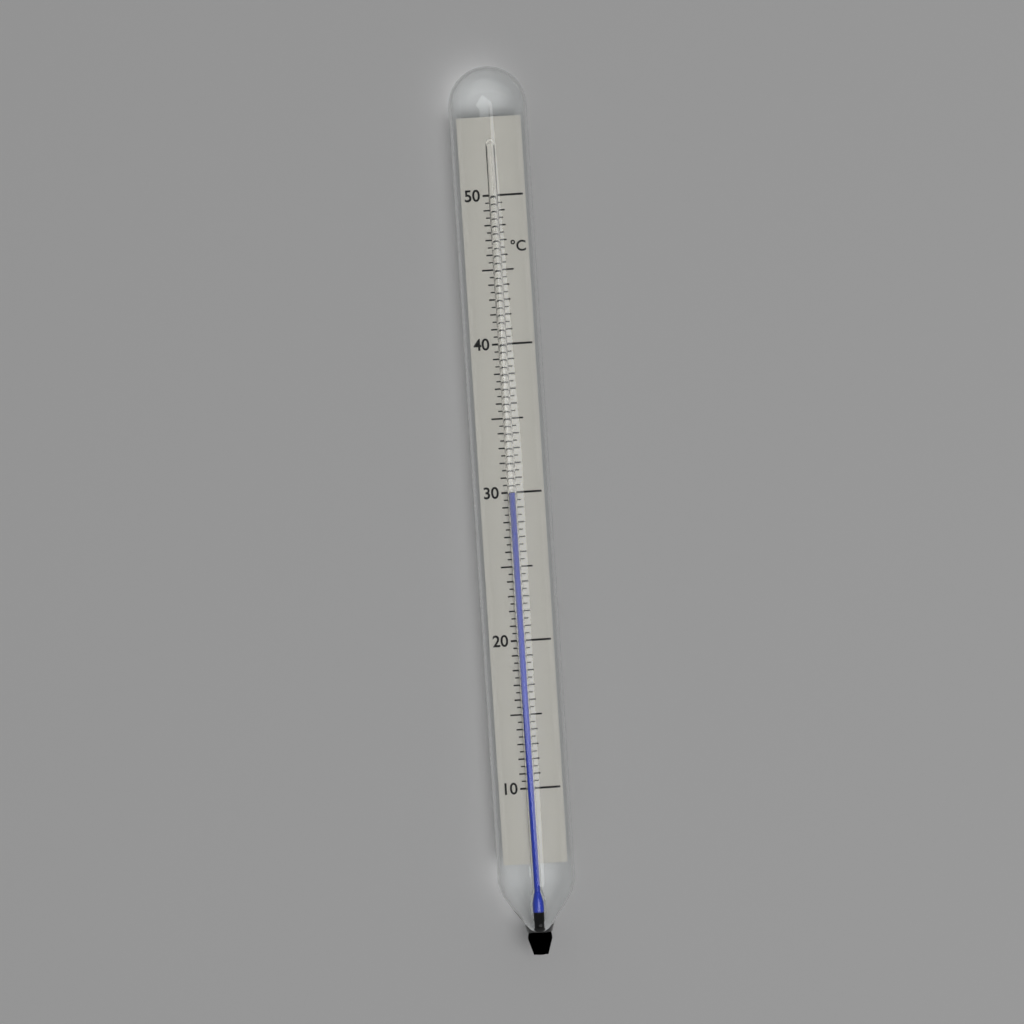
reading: 30.0 °C
